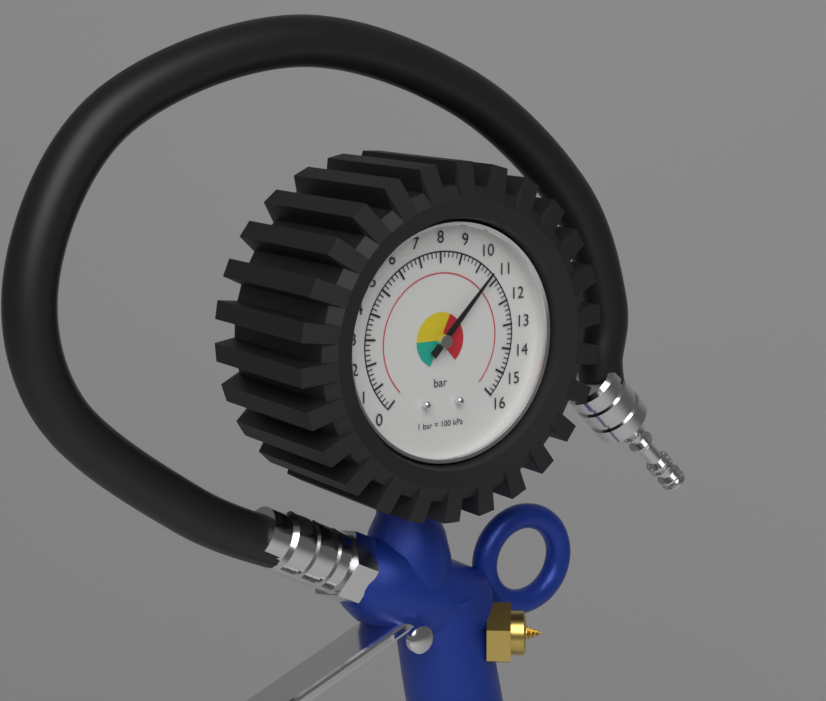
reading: 10.6 bar
